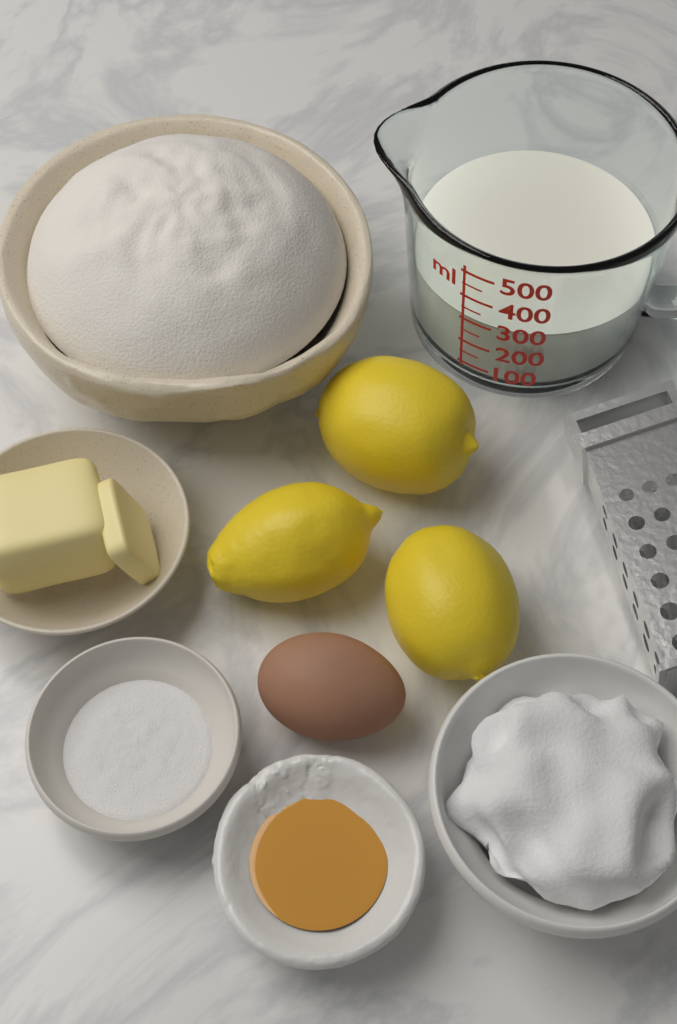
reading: 300 ml
